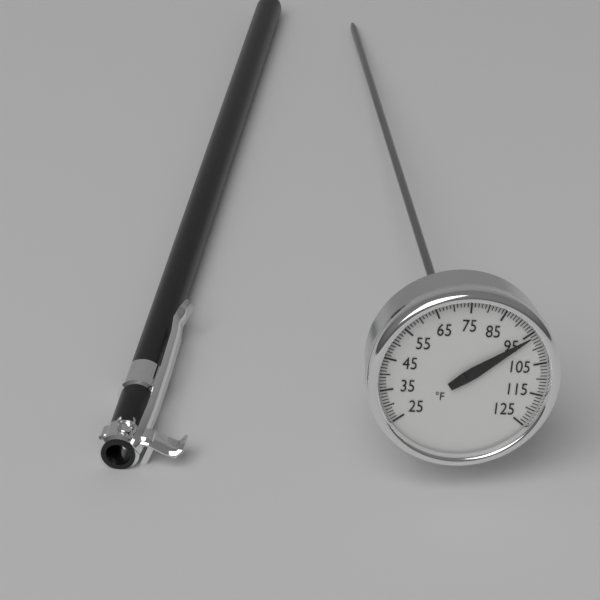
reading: 96 °F
